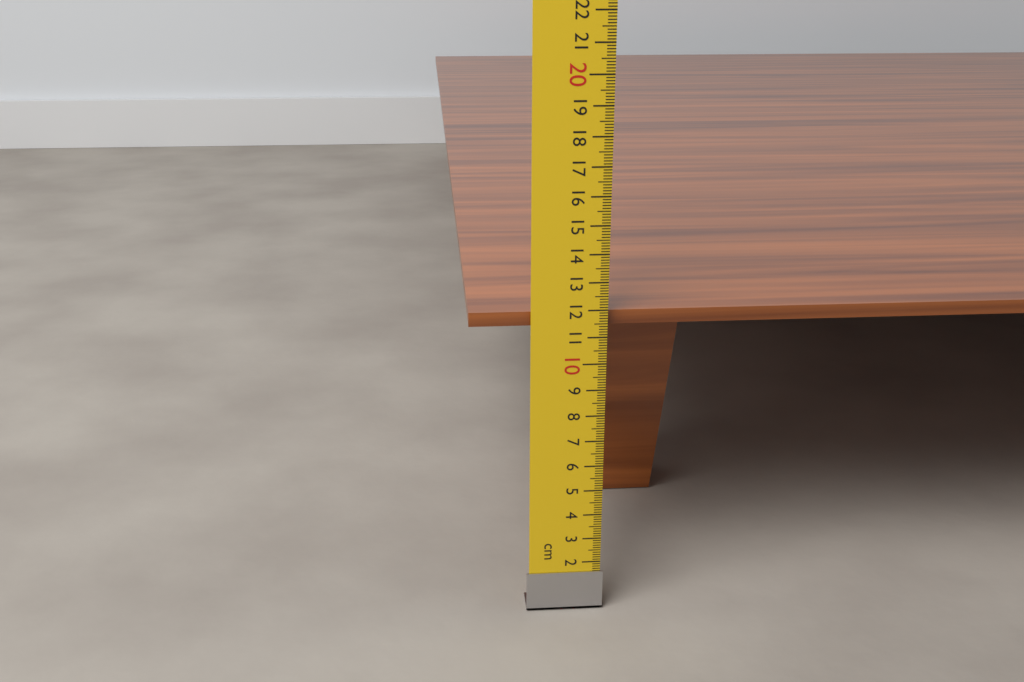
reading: 11.9 cm
